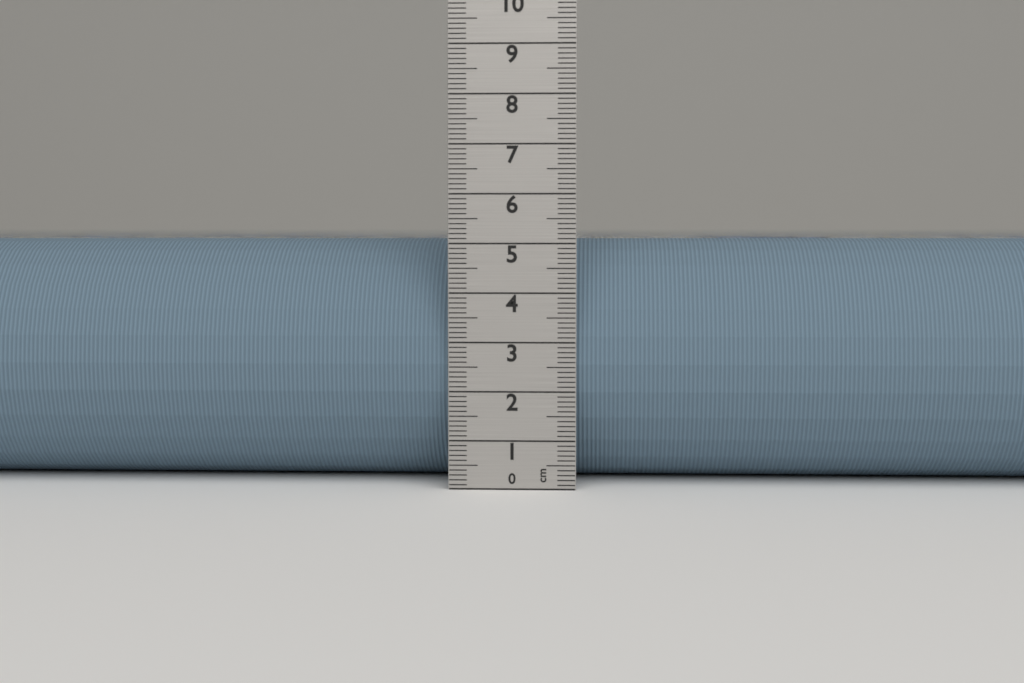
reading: 5.1 cm
